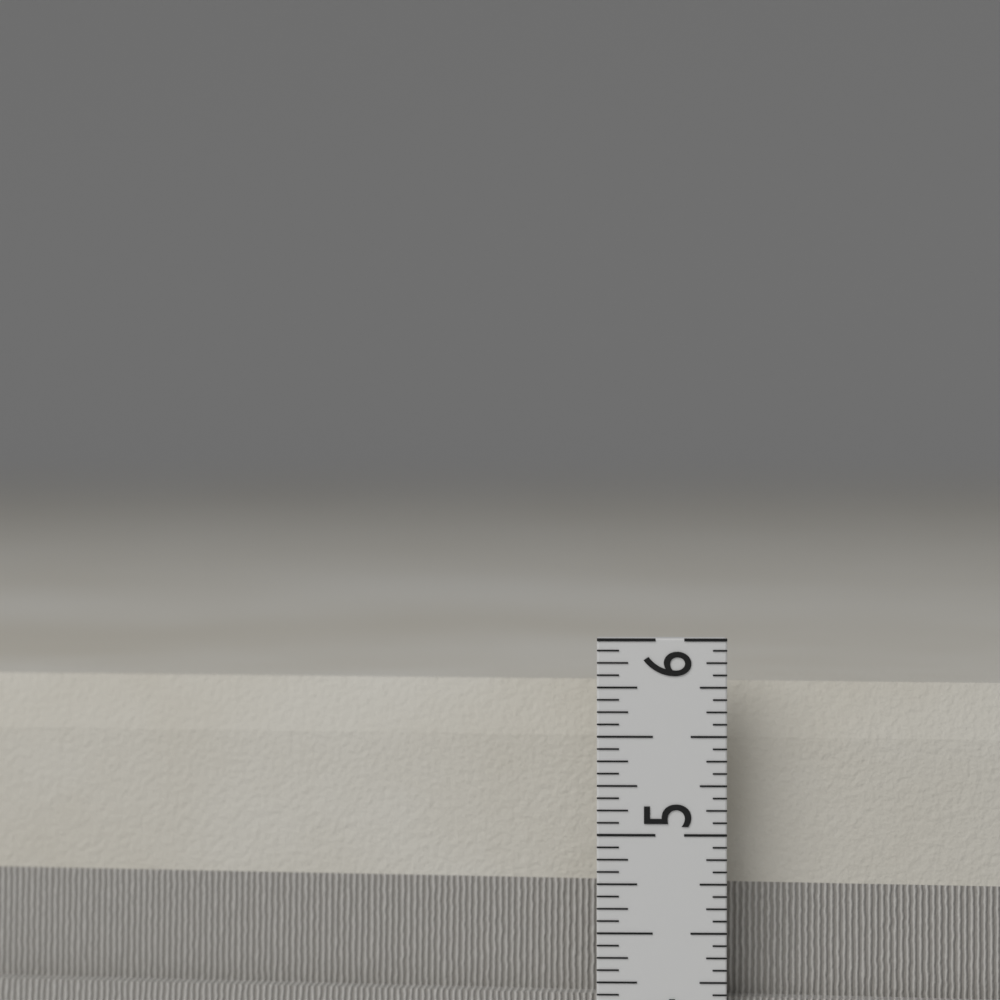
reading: 5.7500 in
